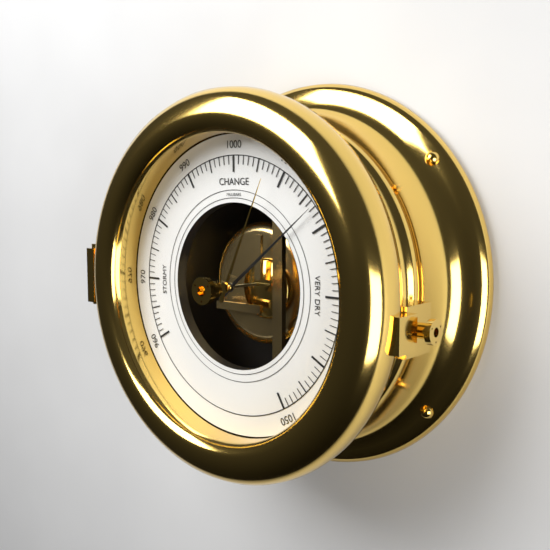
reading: 1017 mbar
